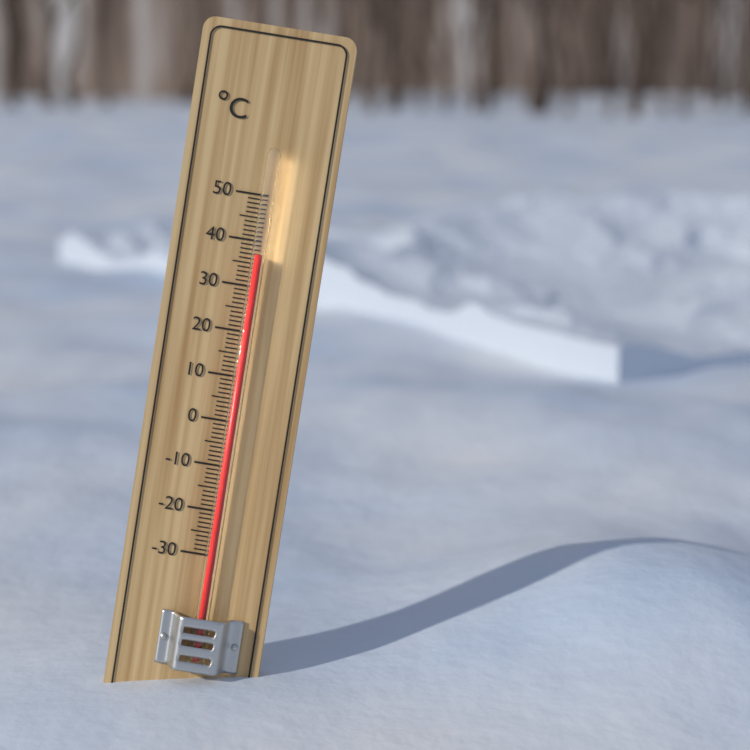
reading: 37 °C
